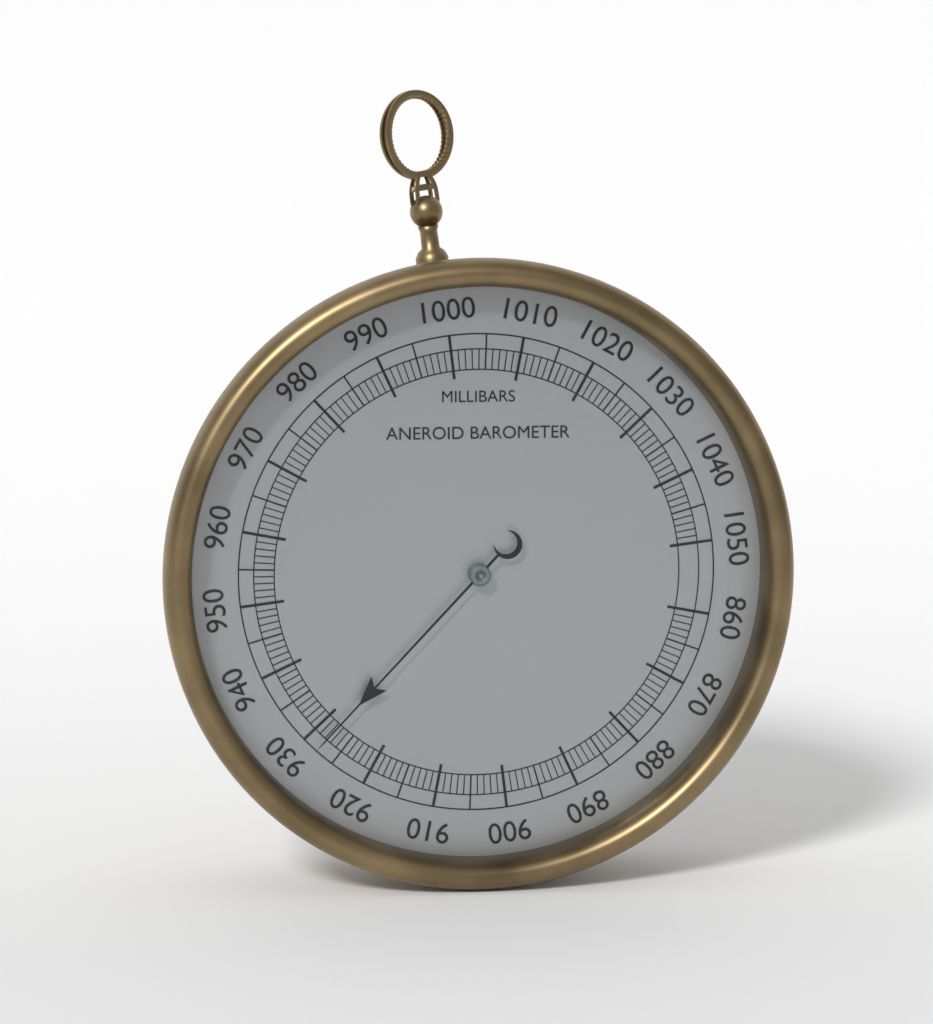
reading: 928 mbar
